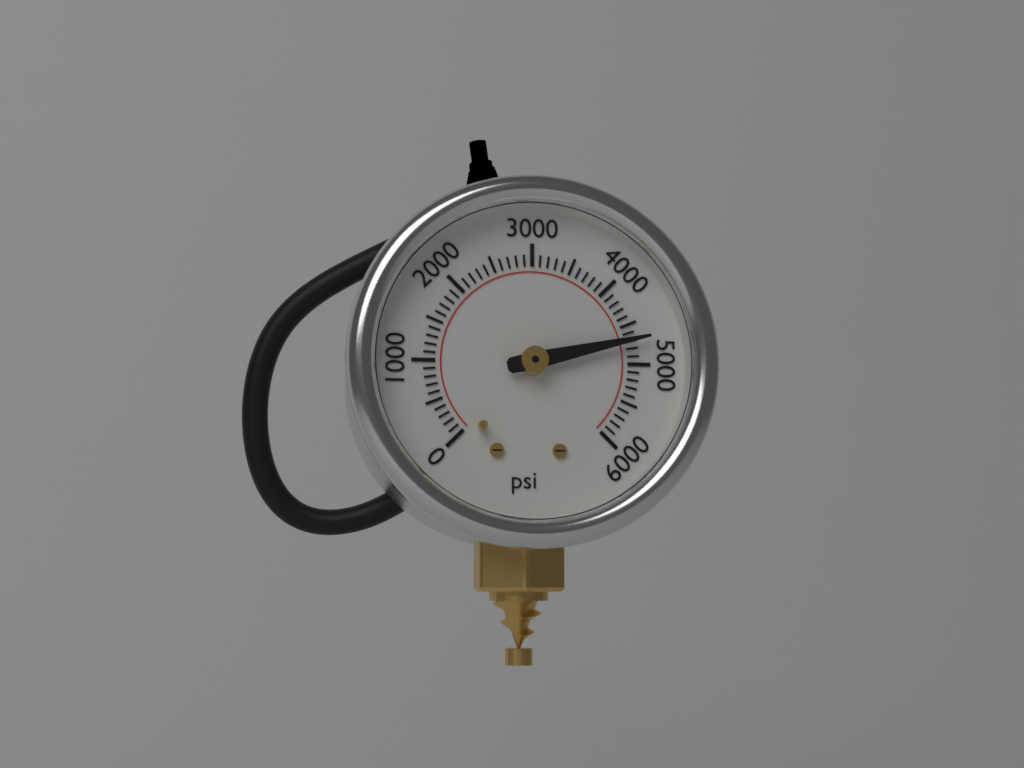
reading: 4700 psi
